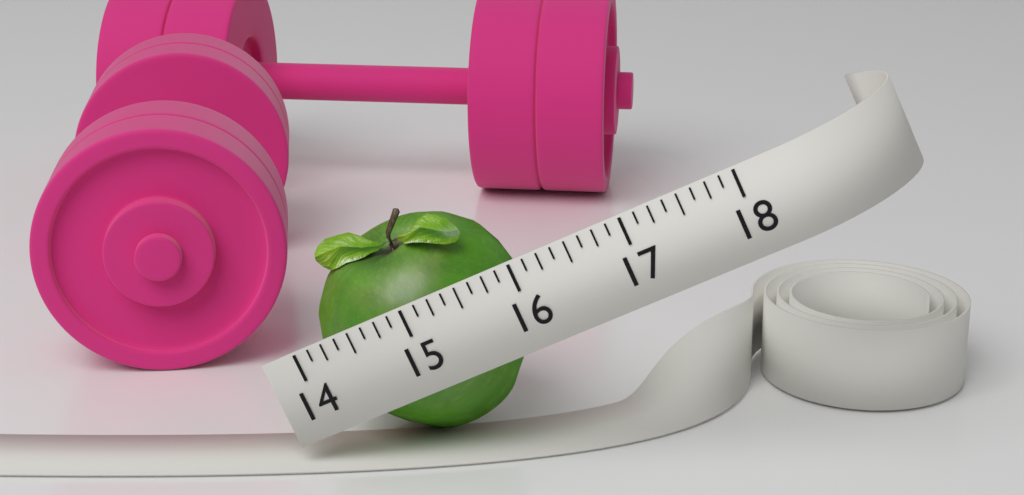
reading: 15.875 (no unit)
